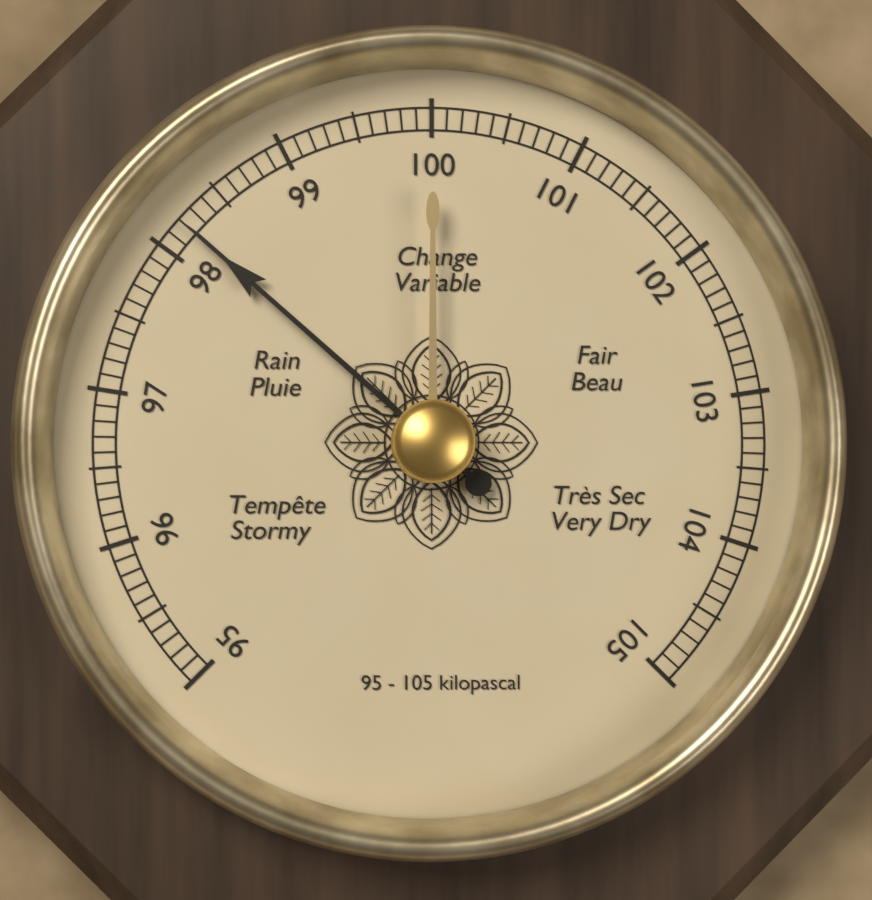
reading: 98.2 kPa
